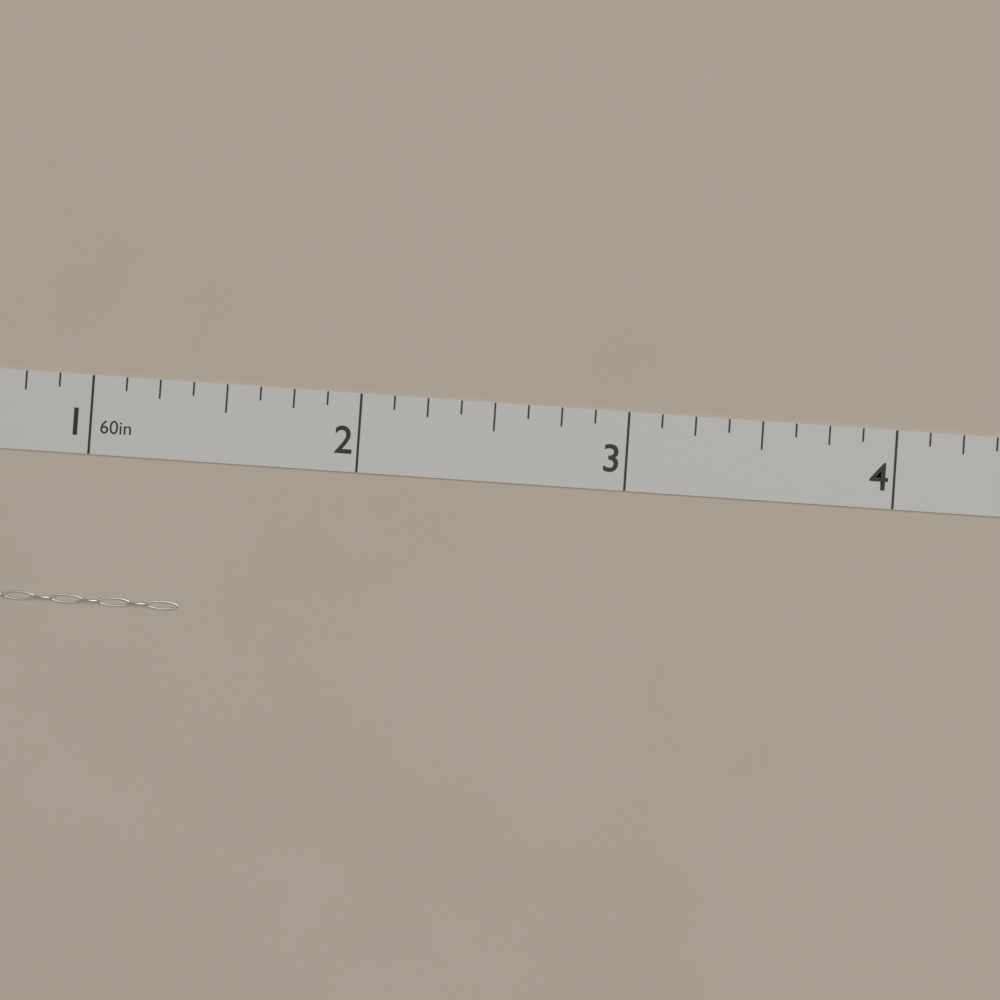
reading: 1.375 in
